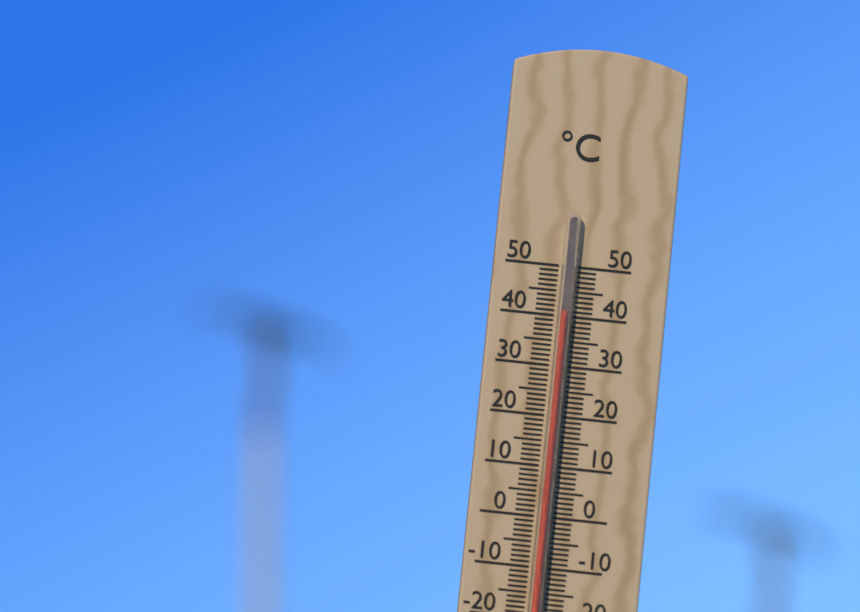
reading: 41 °C
